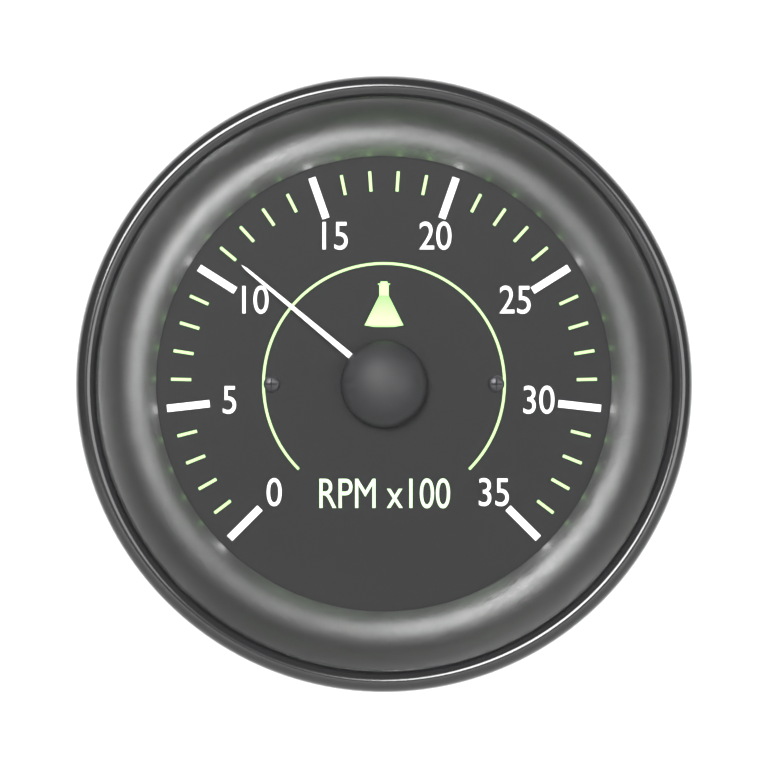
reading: 11 RPM x100
